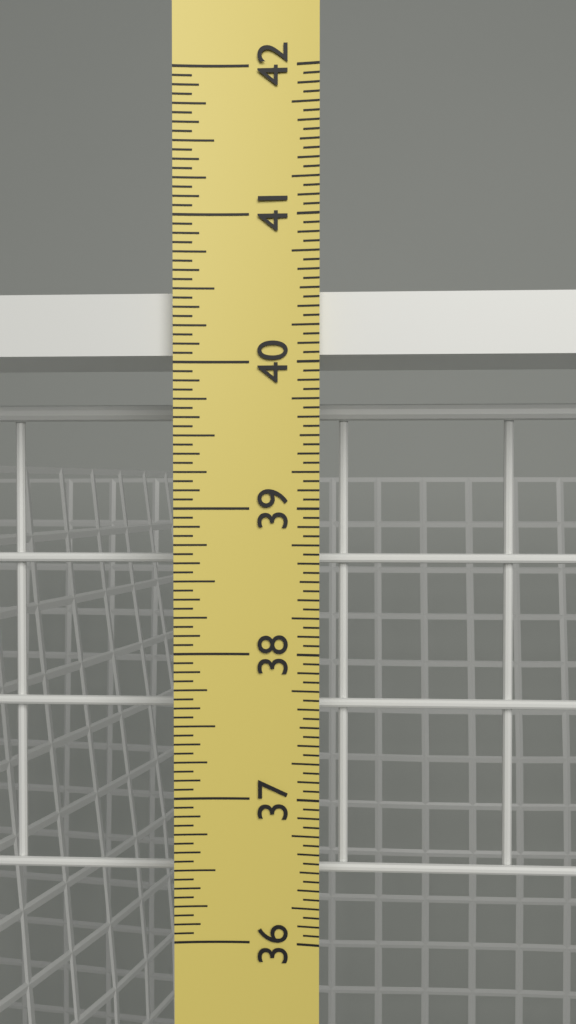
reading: 40.5000 in
